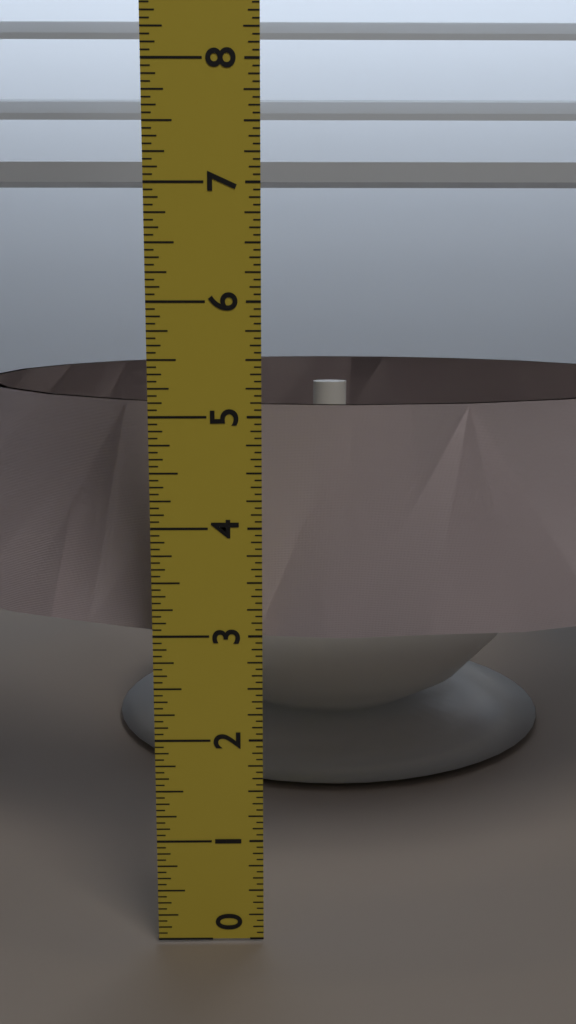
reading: 4.9375 in
